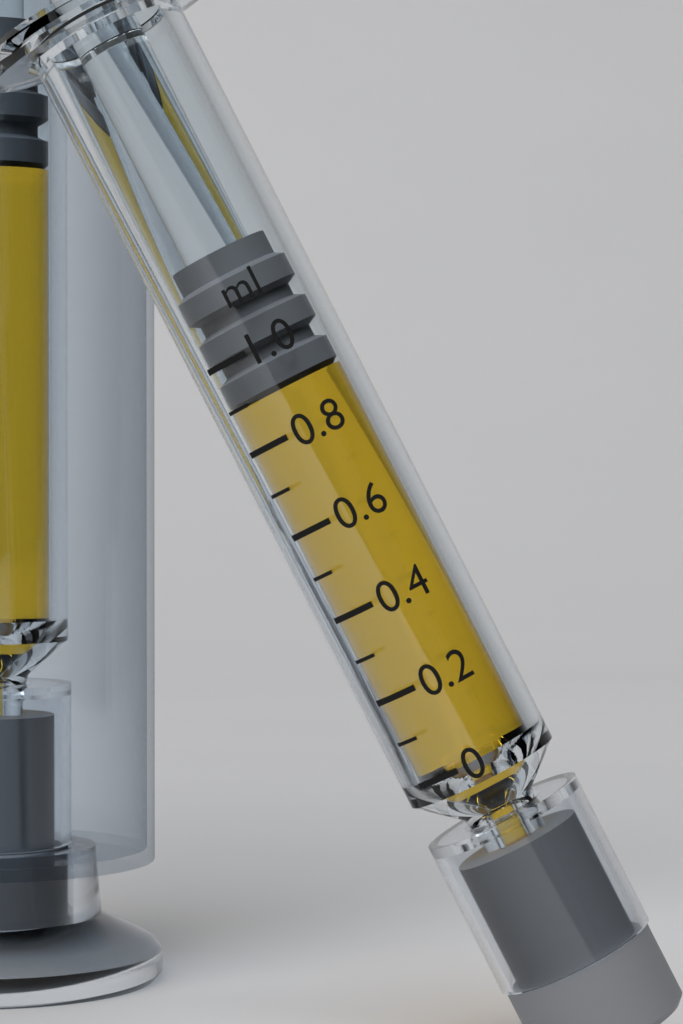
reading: 0.9 ml
